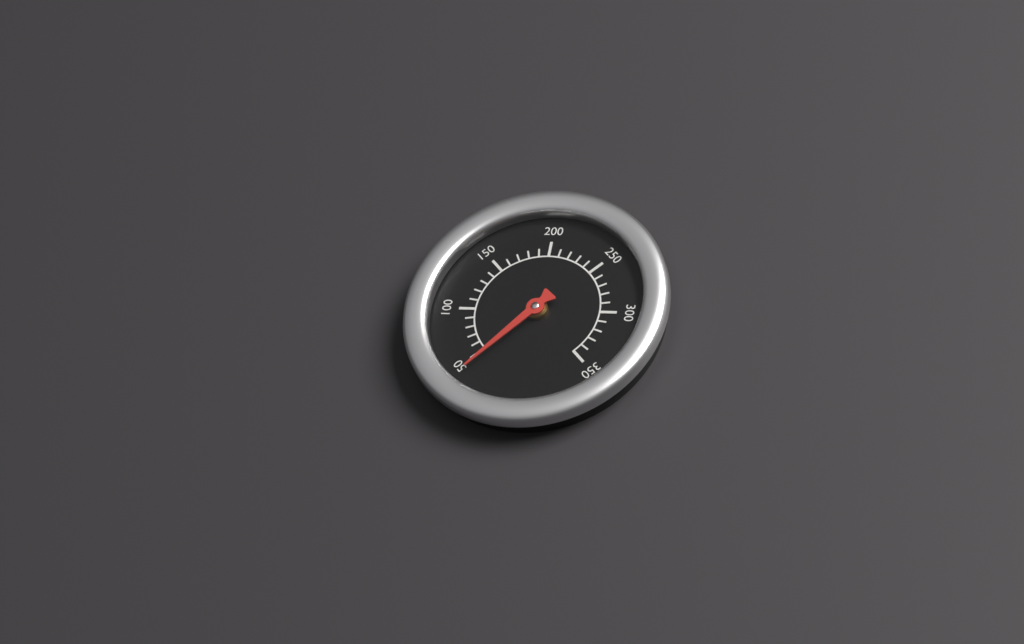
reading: 45 (no unit)
